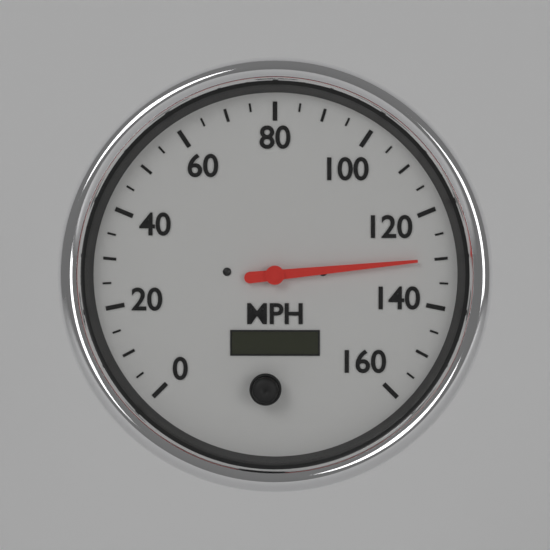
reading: 130 MPH
